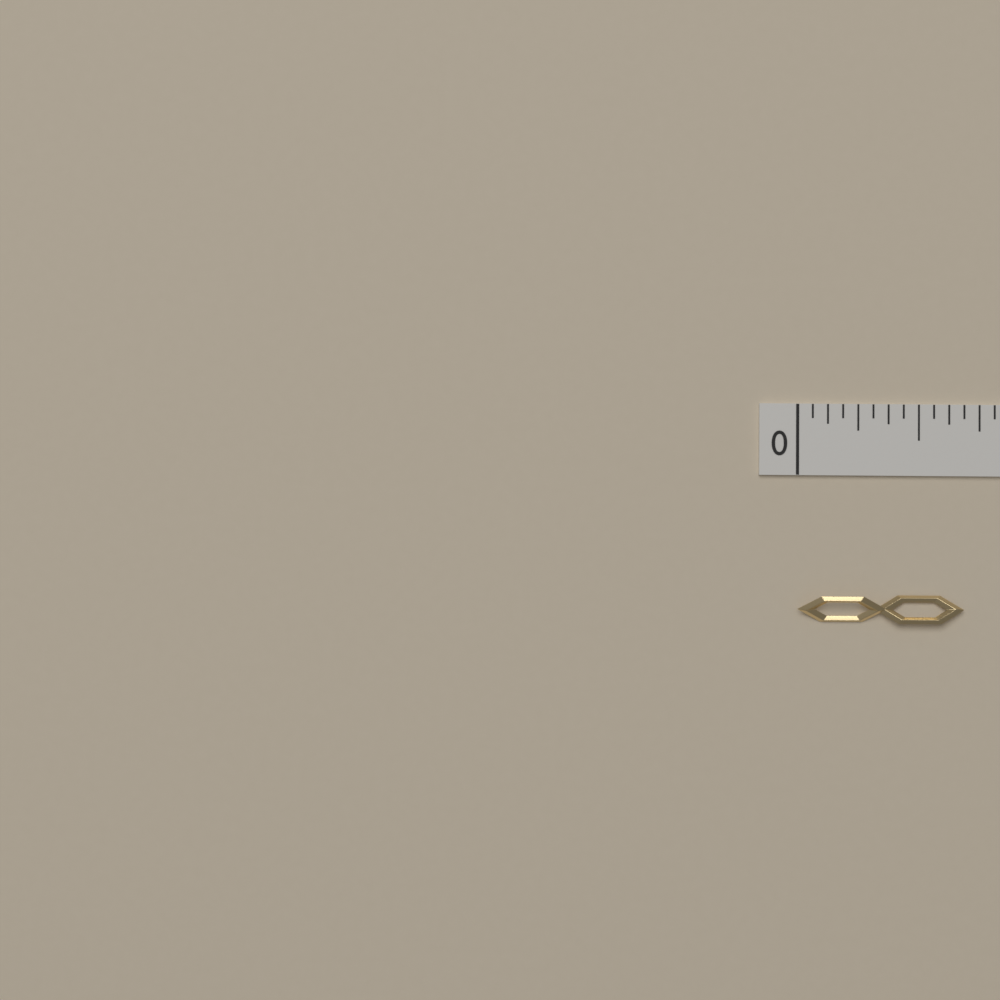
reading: 0.6875 in
